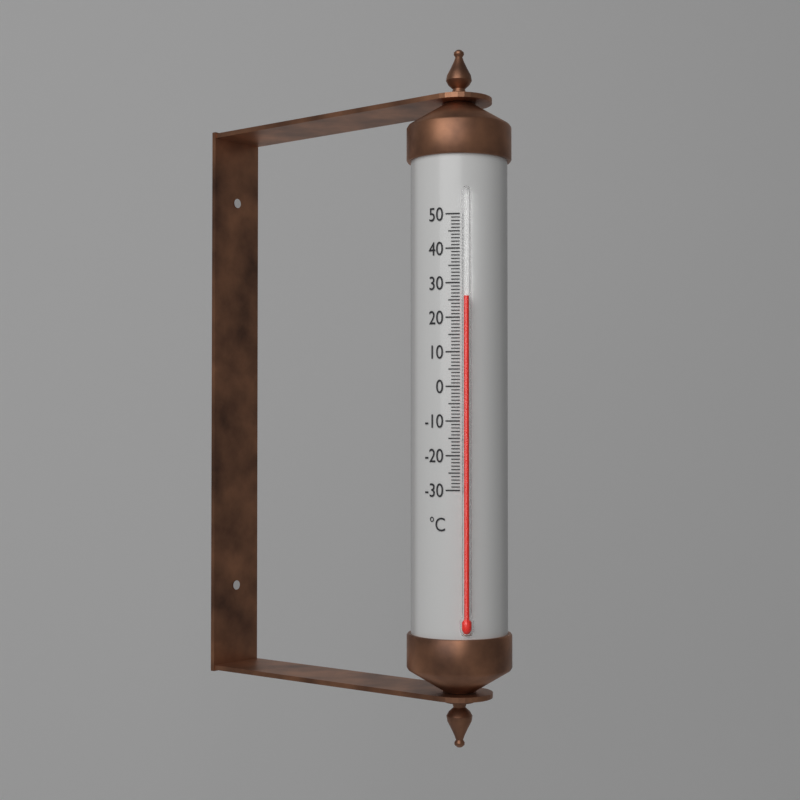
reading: 26 °C
